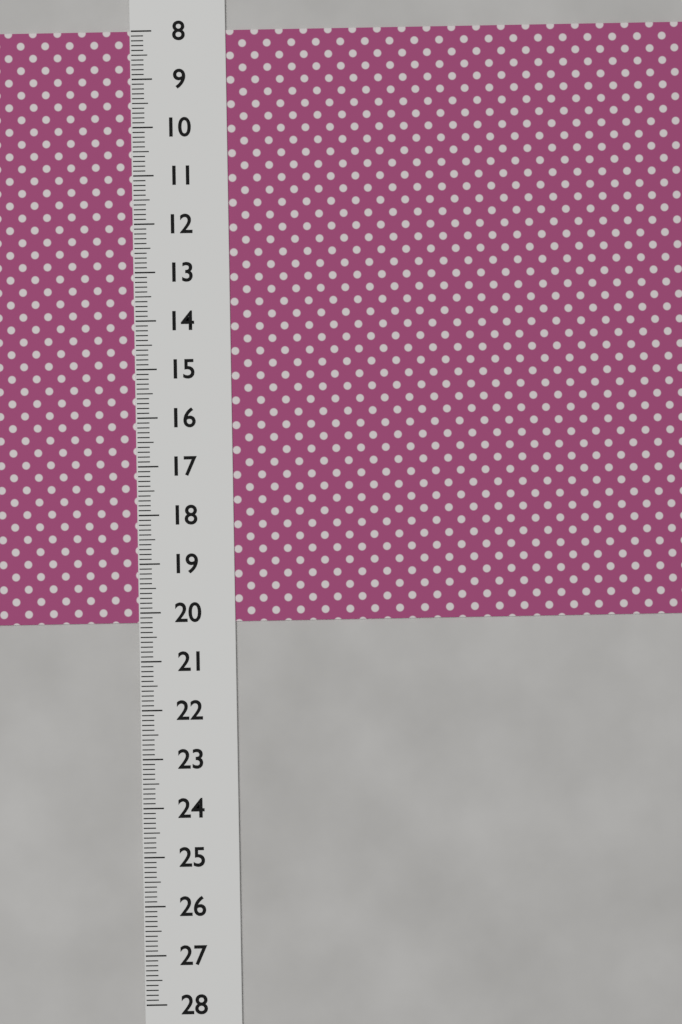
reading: 20.2 (no unit)
